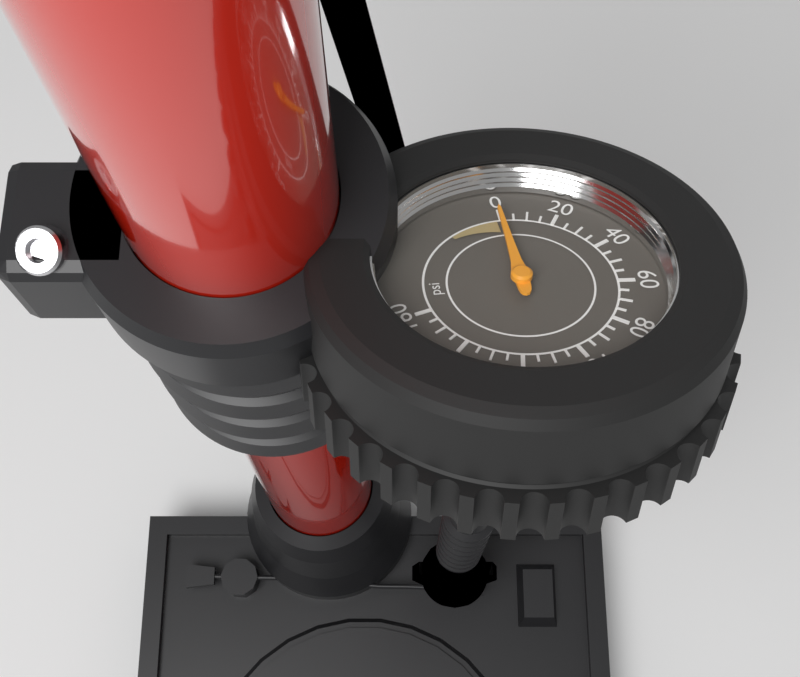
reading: 0 psi
